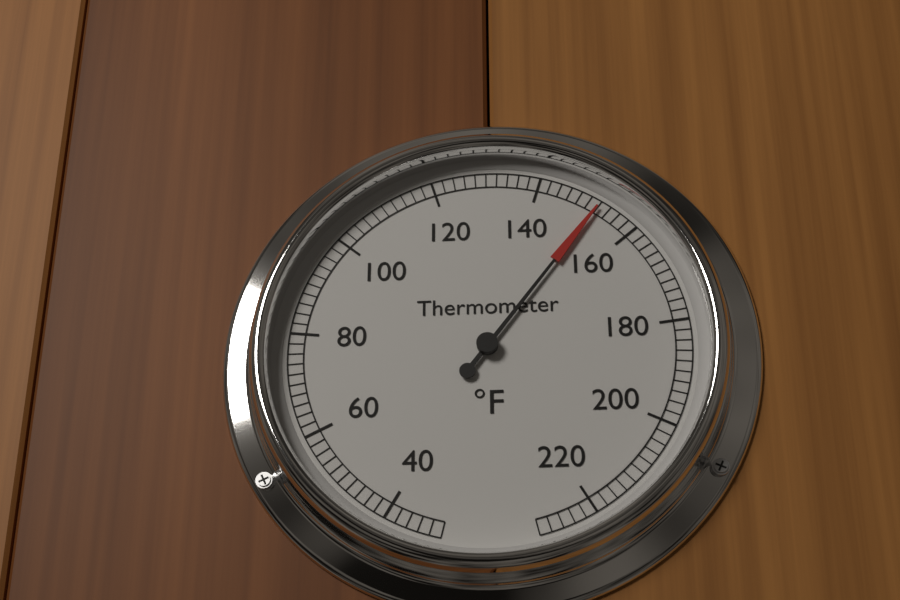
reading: 152 °F
